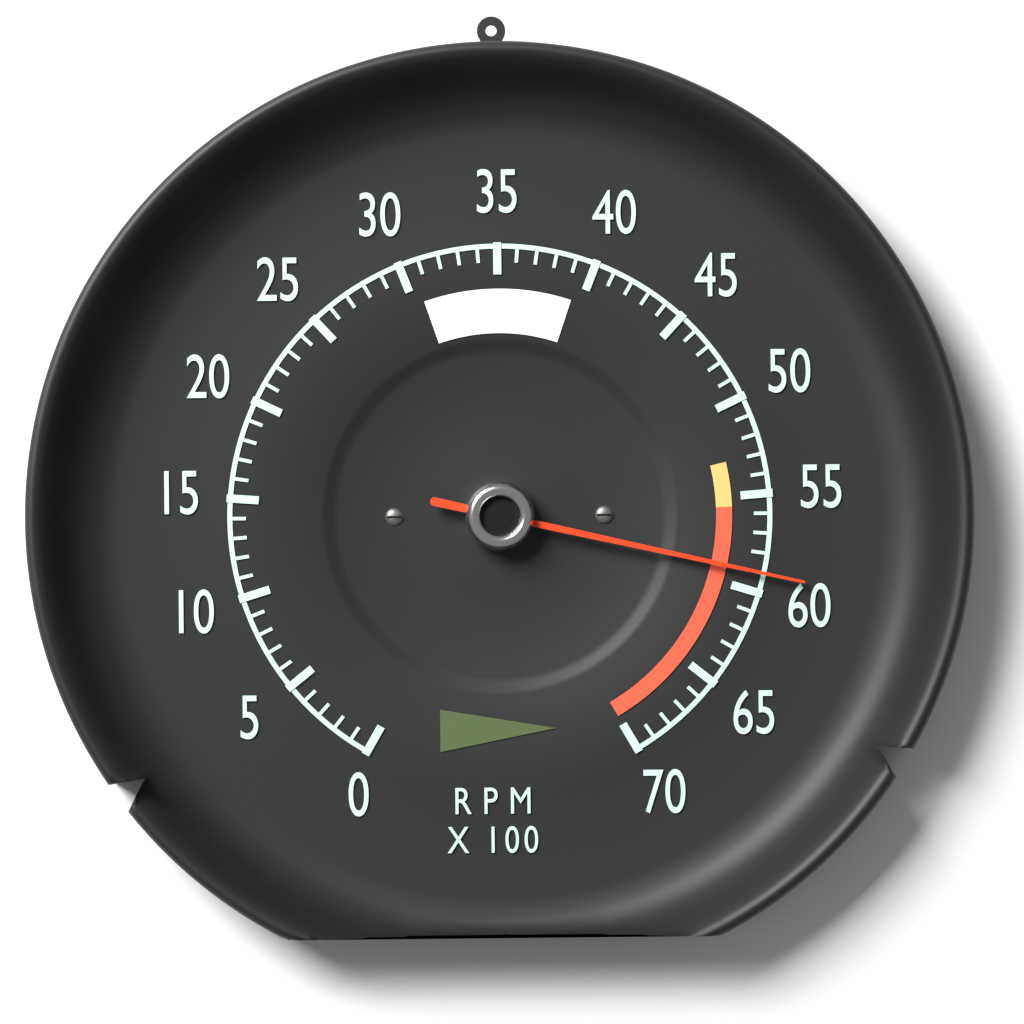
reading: 5900 RPM
